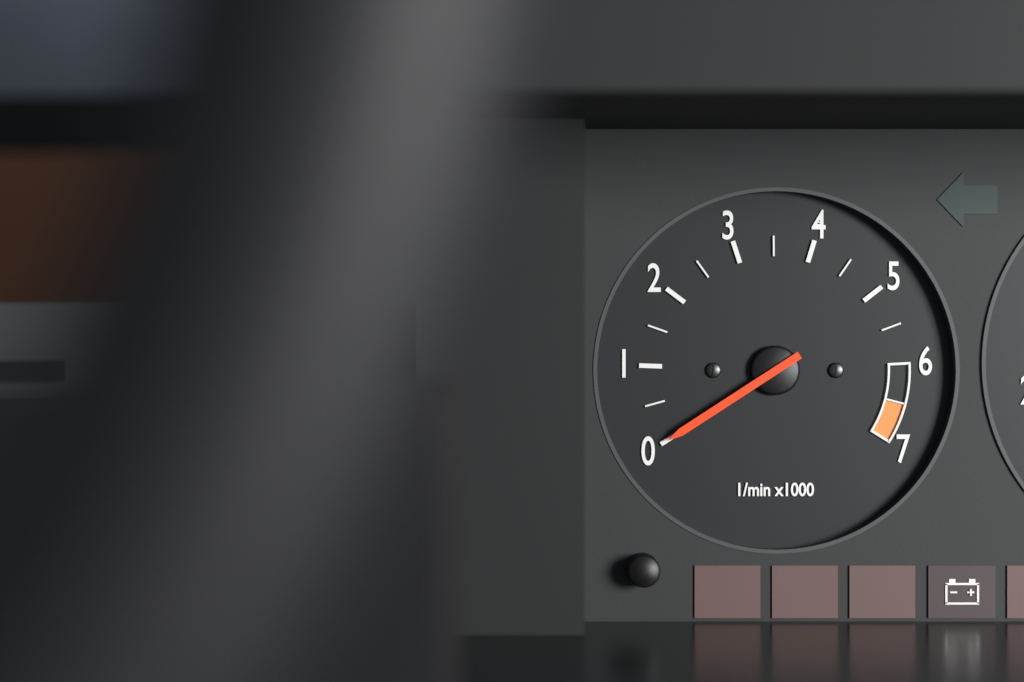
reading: 0 1/min
